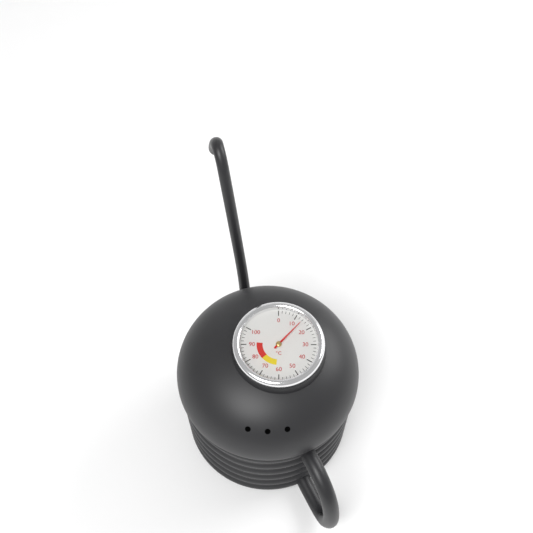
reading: 14 °C
